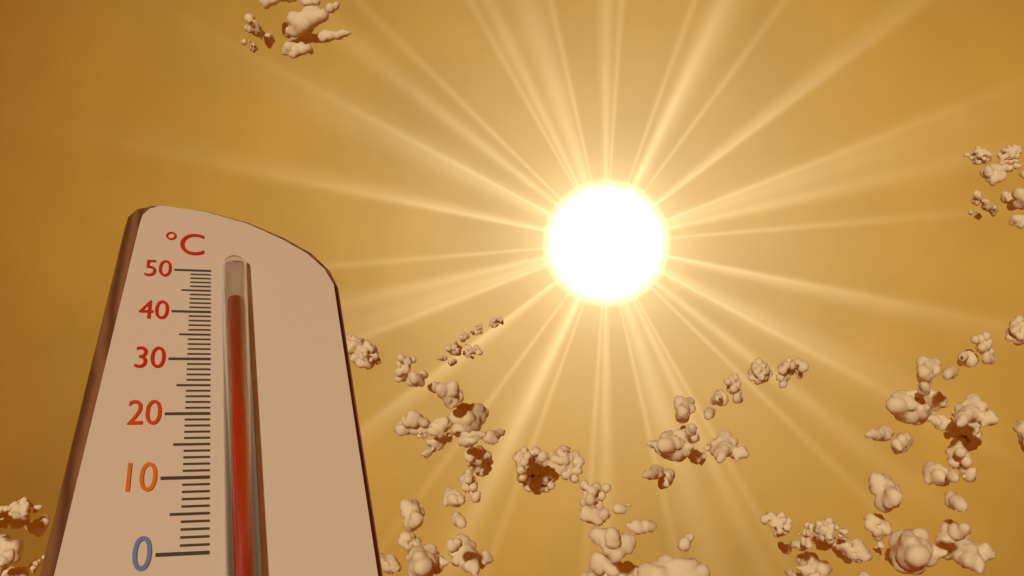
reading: 42 °C
